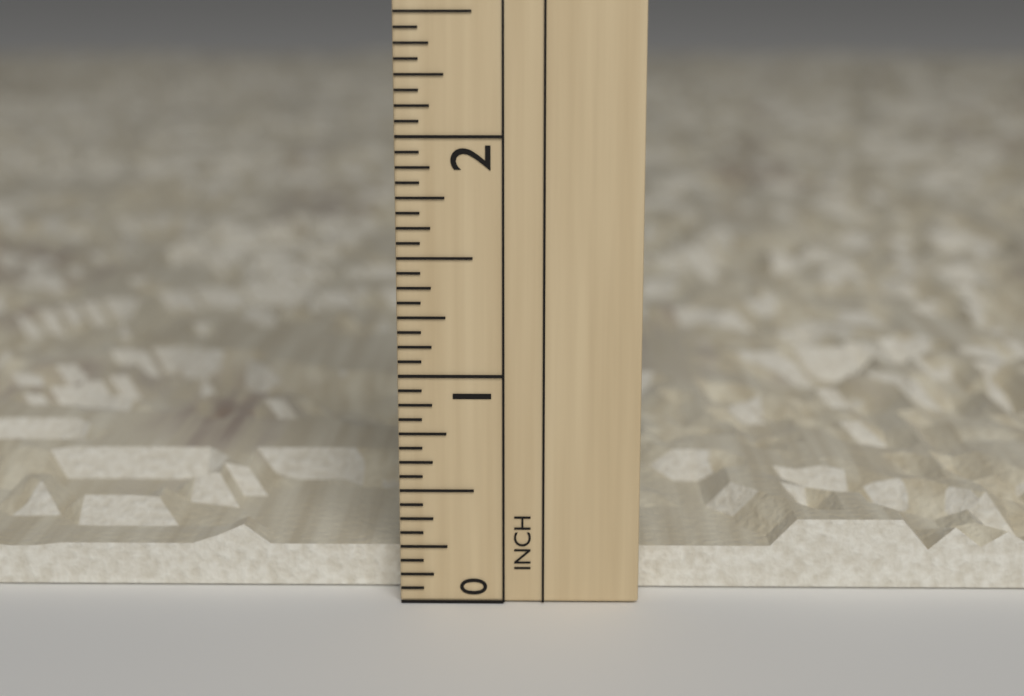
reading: 0.3125 in
